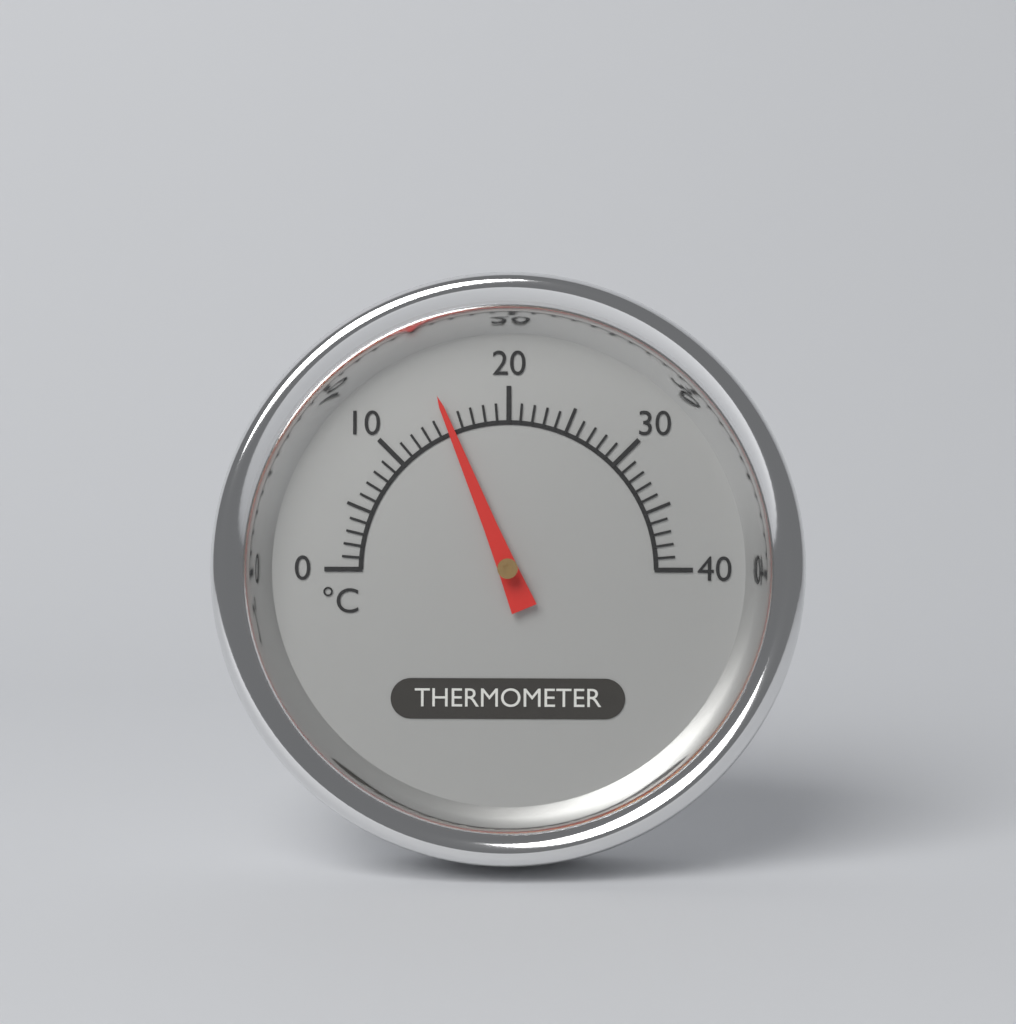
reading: 15 °C
